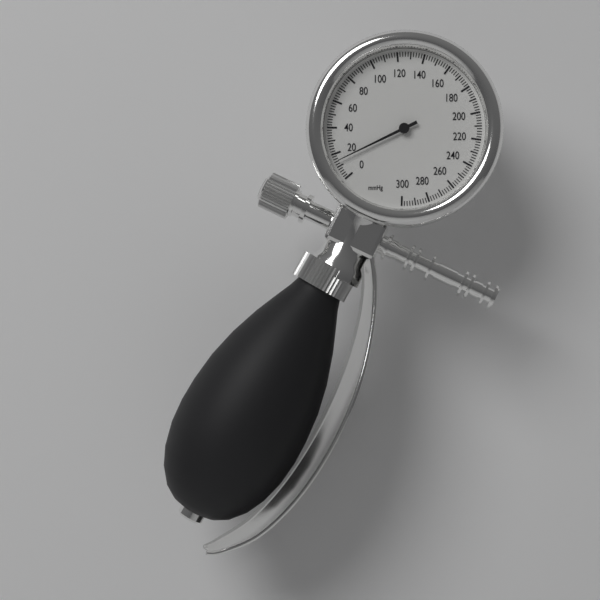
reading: 14 mmHg
